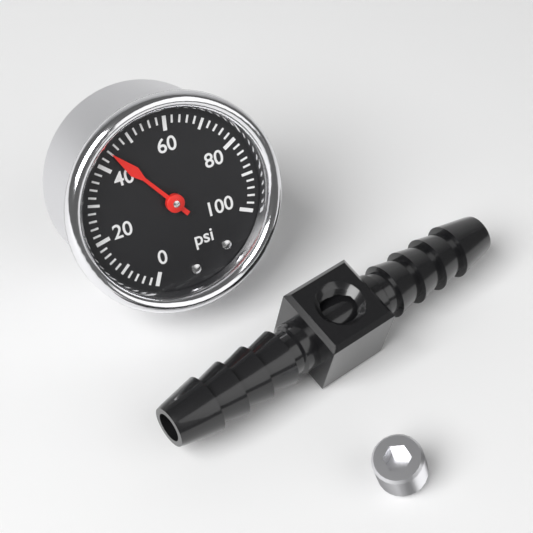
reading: 44 psi
